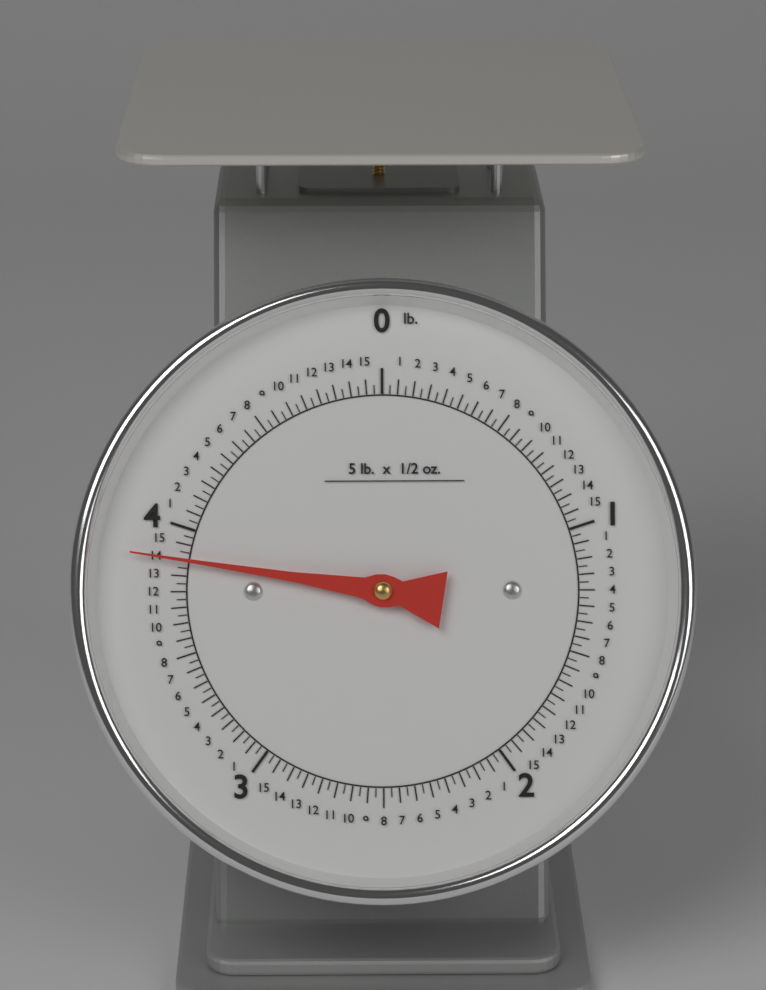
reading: 3.87500 lb
